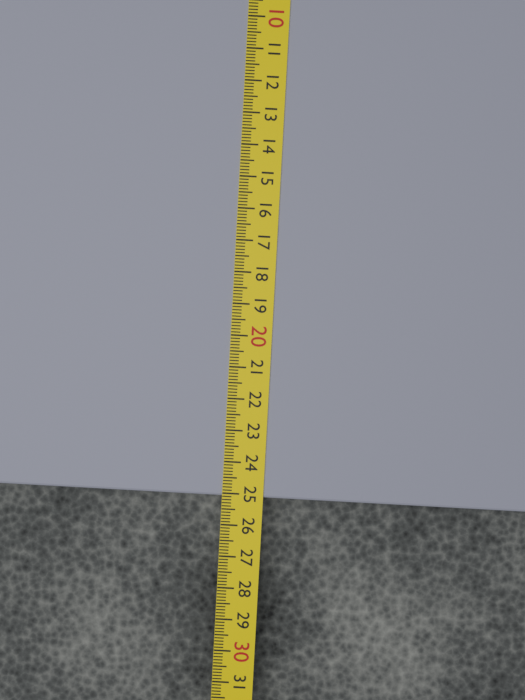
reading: 25.1 cm
